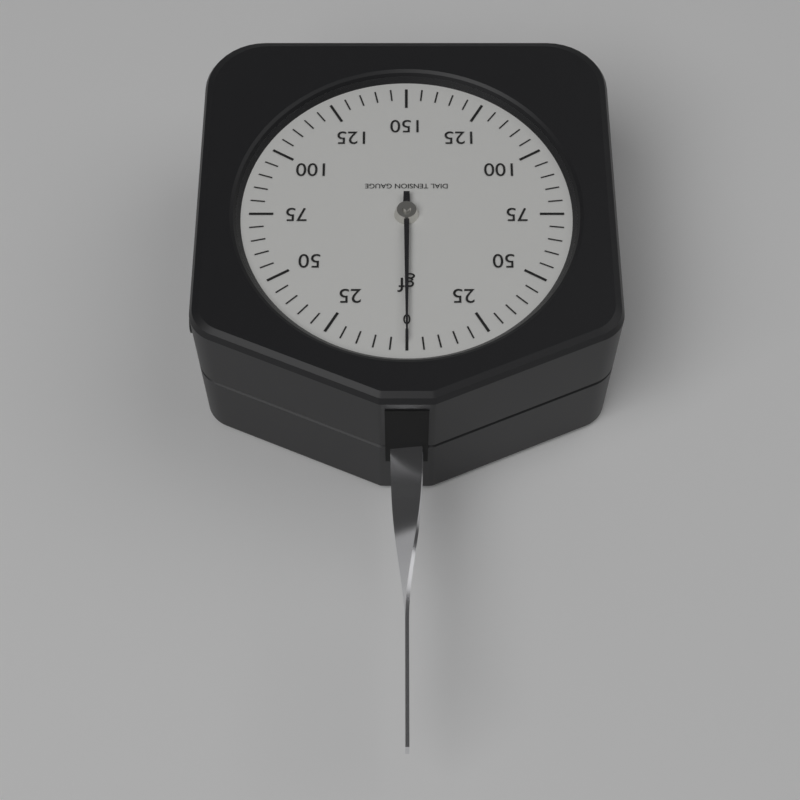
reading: 0 gf
